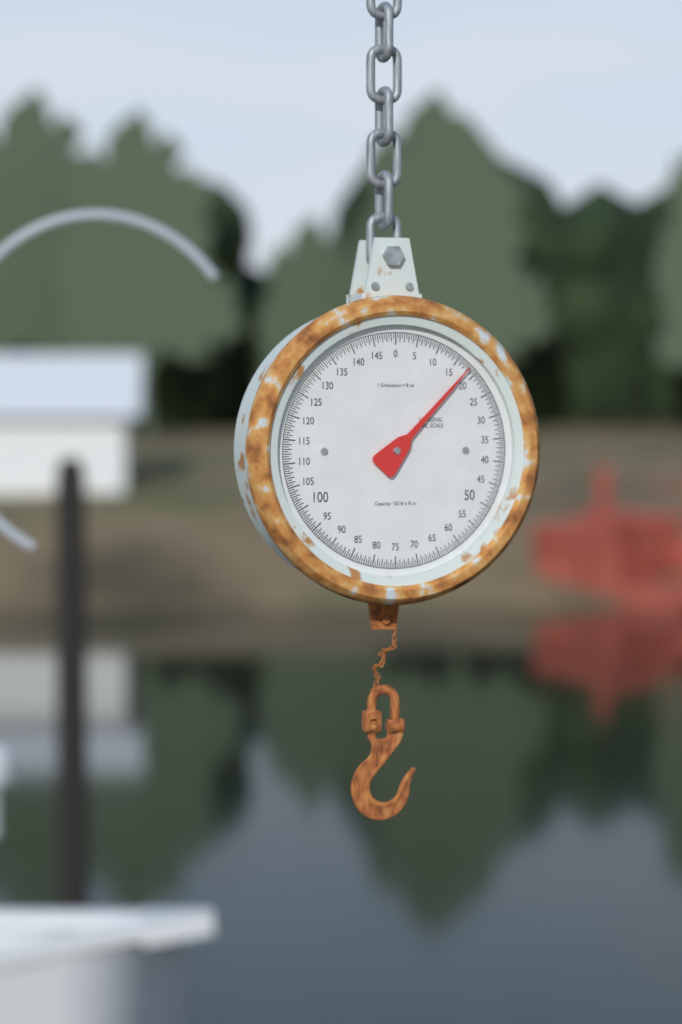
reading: 18.0 lb
